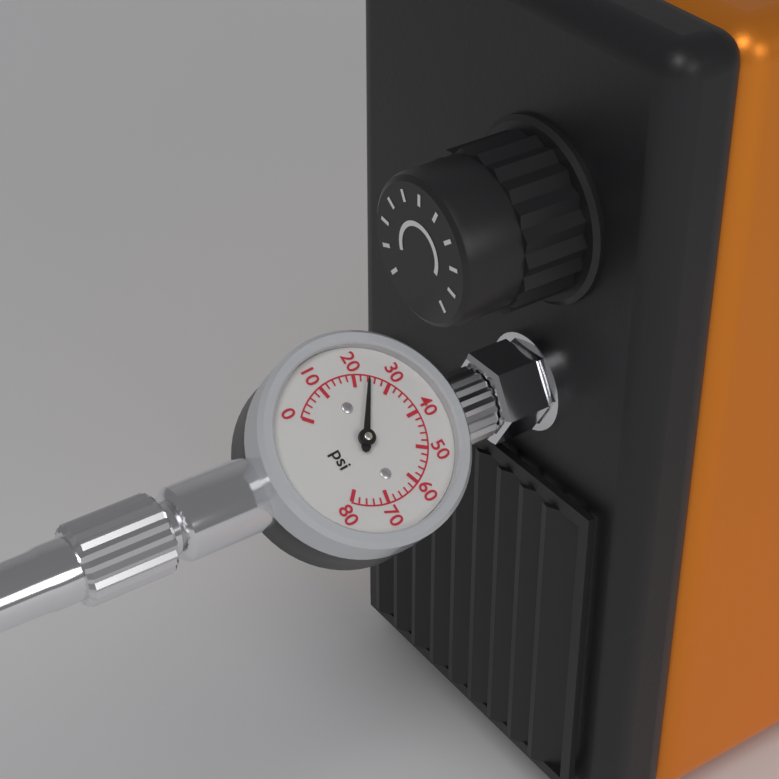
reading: 24 psi
